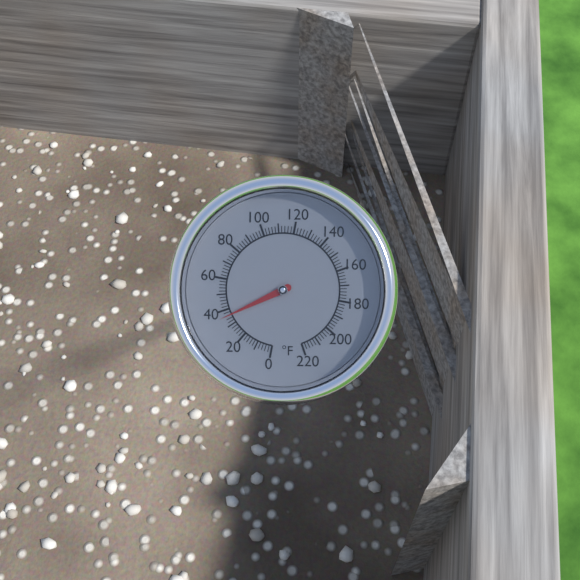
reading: 36 °F
